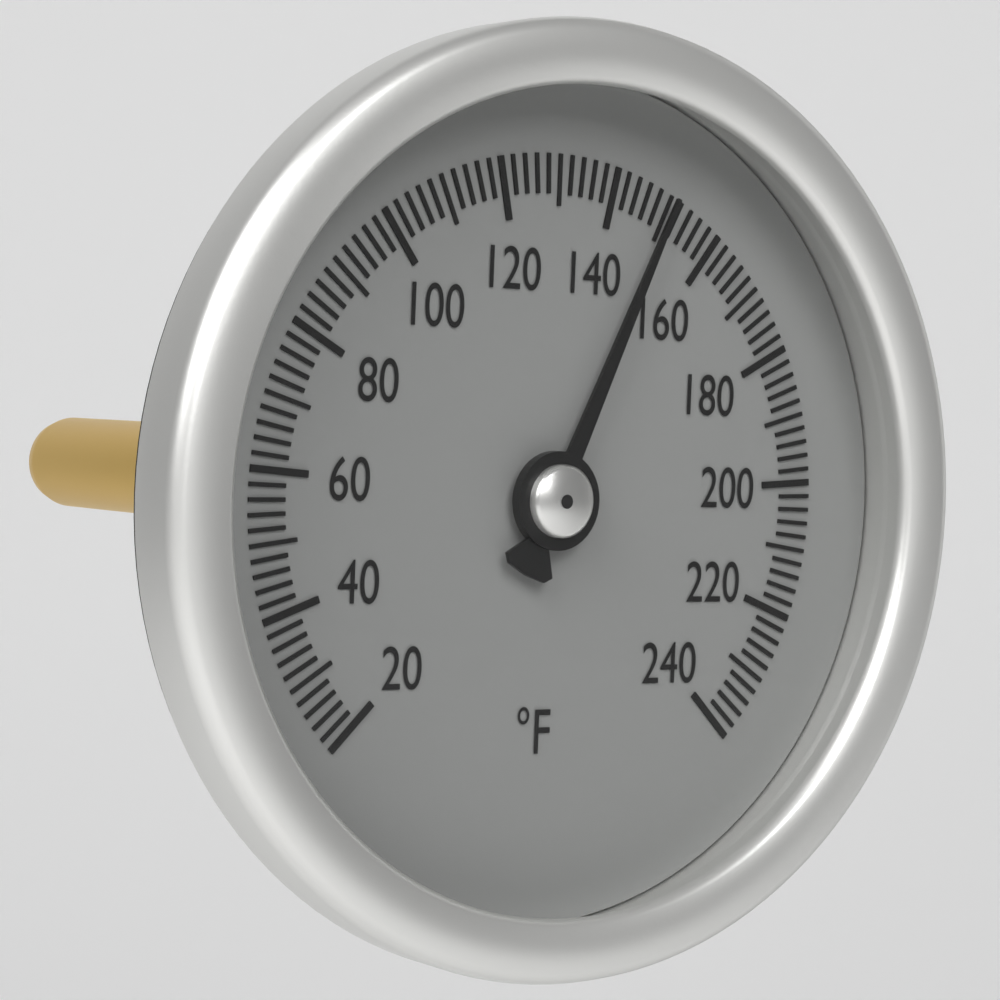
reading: 150 °F
